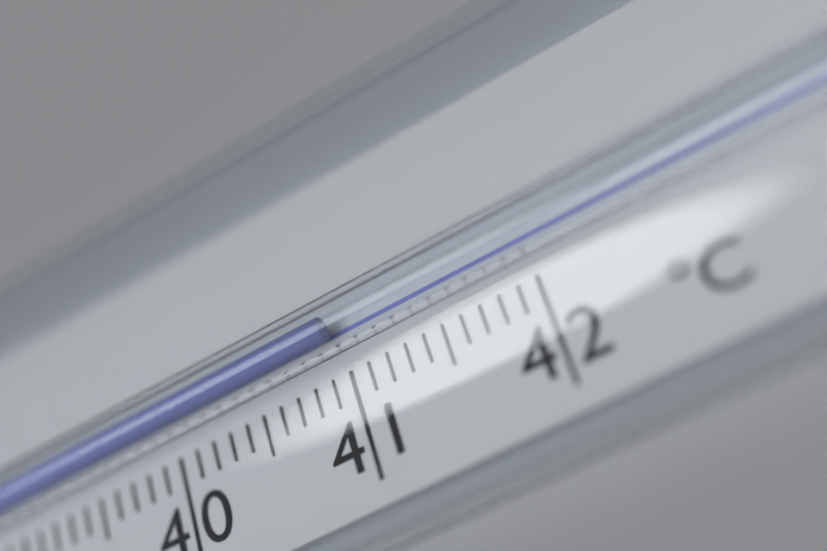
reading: 41.0 °C
